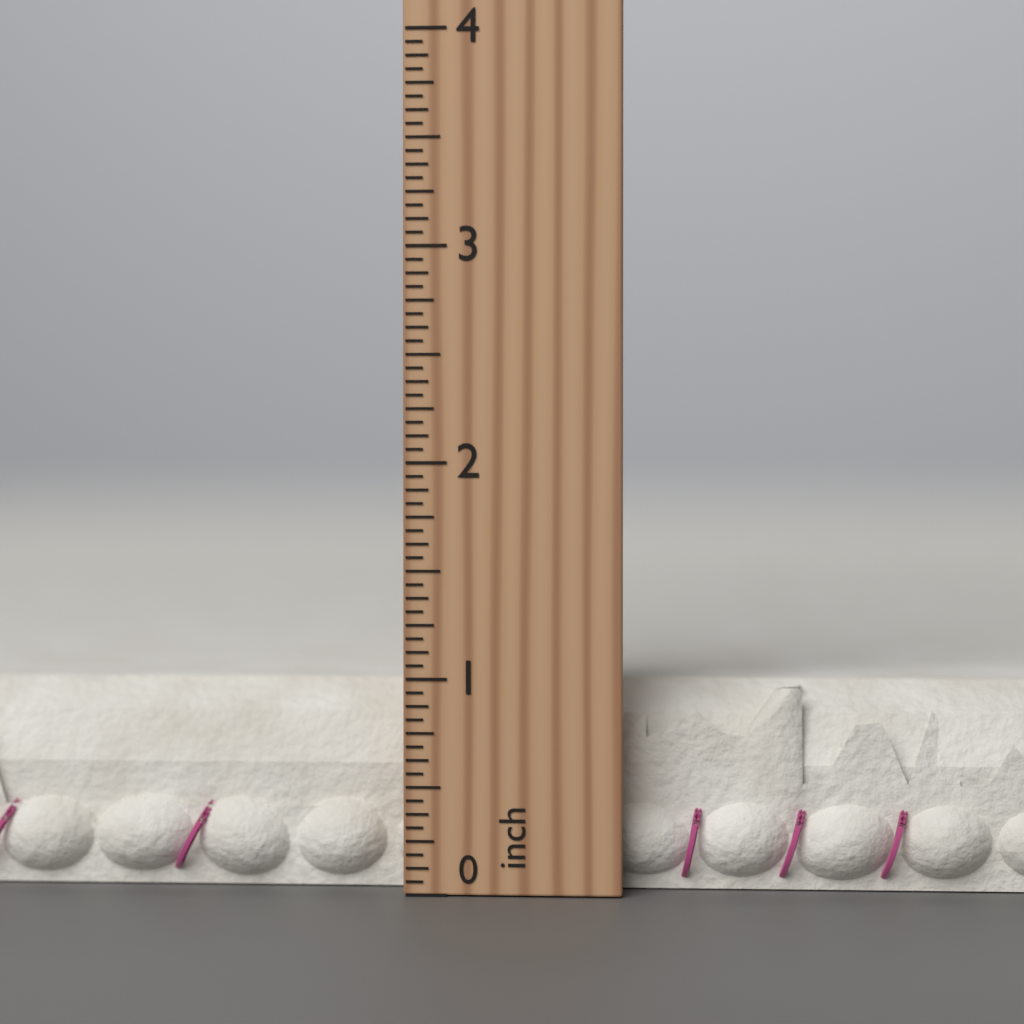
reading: 1.0000 inch
